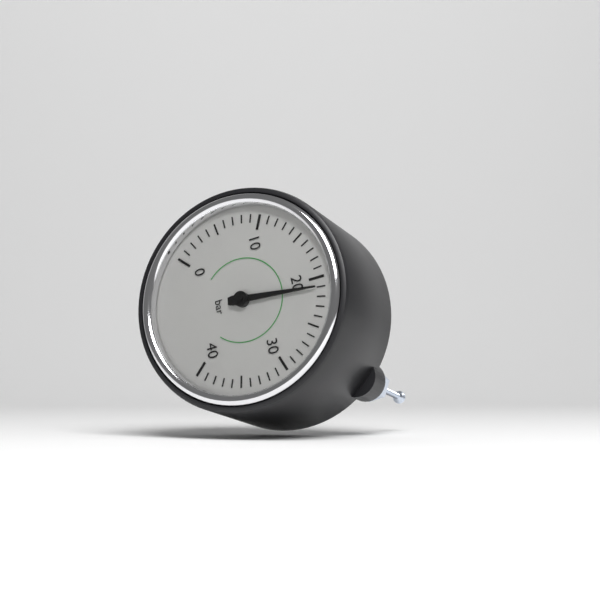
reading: 21 bar
